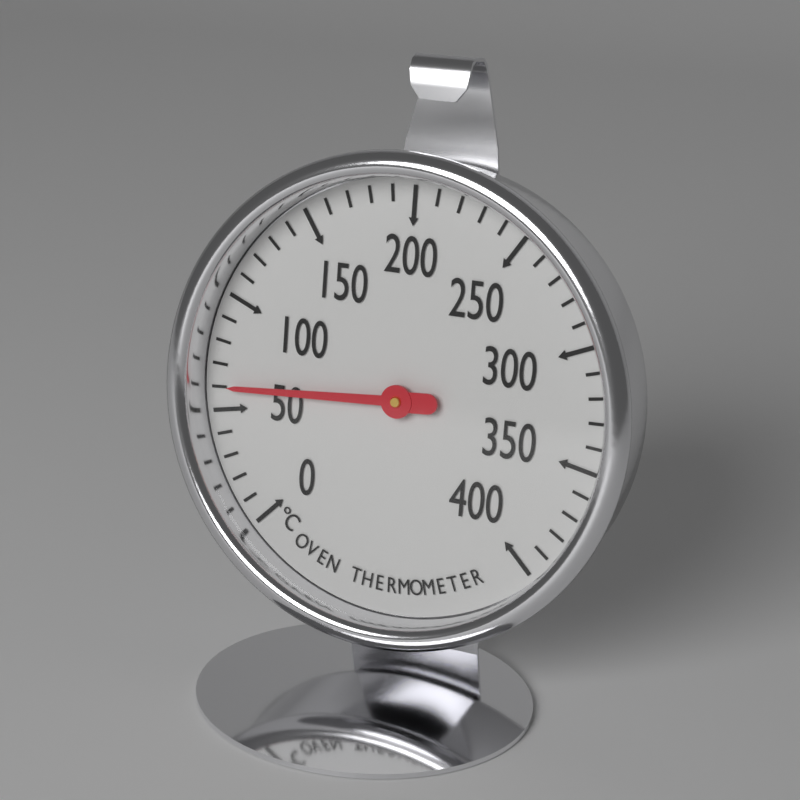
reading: 60 °C
